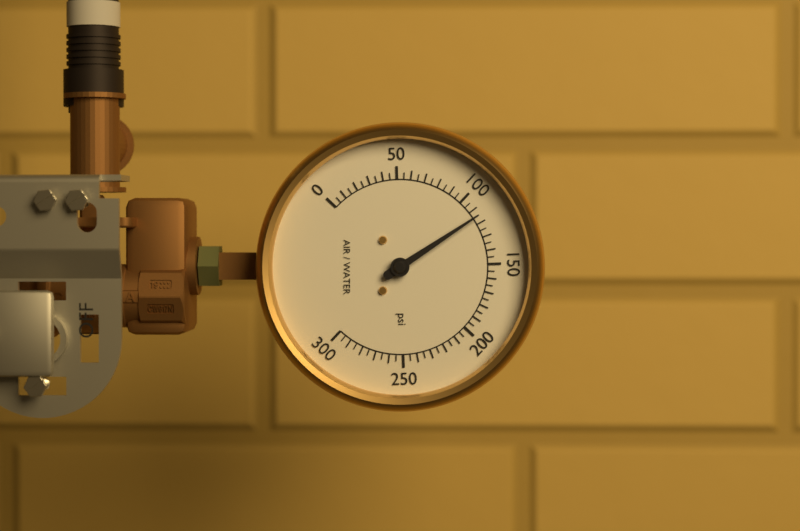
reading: 115 psi
